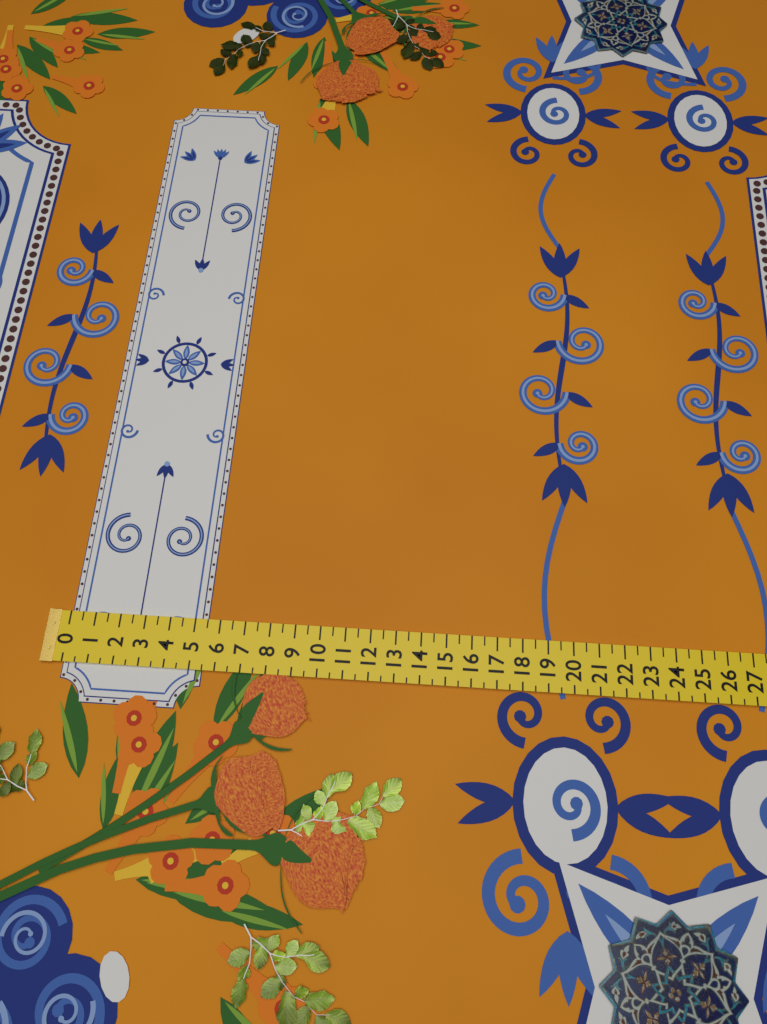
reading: 5.5 (no unit)
